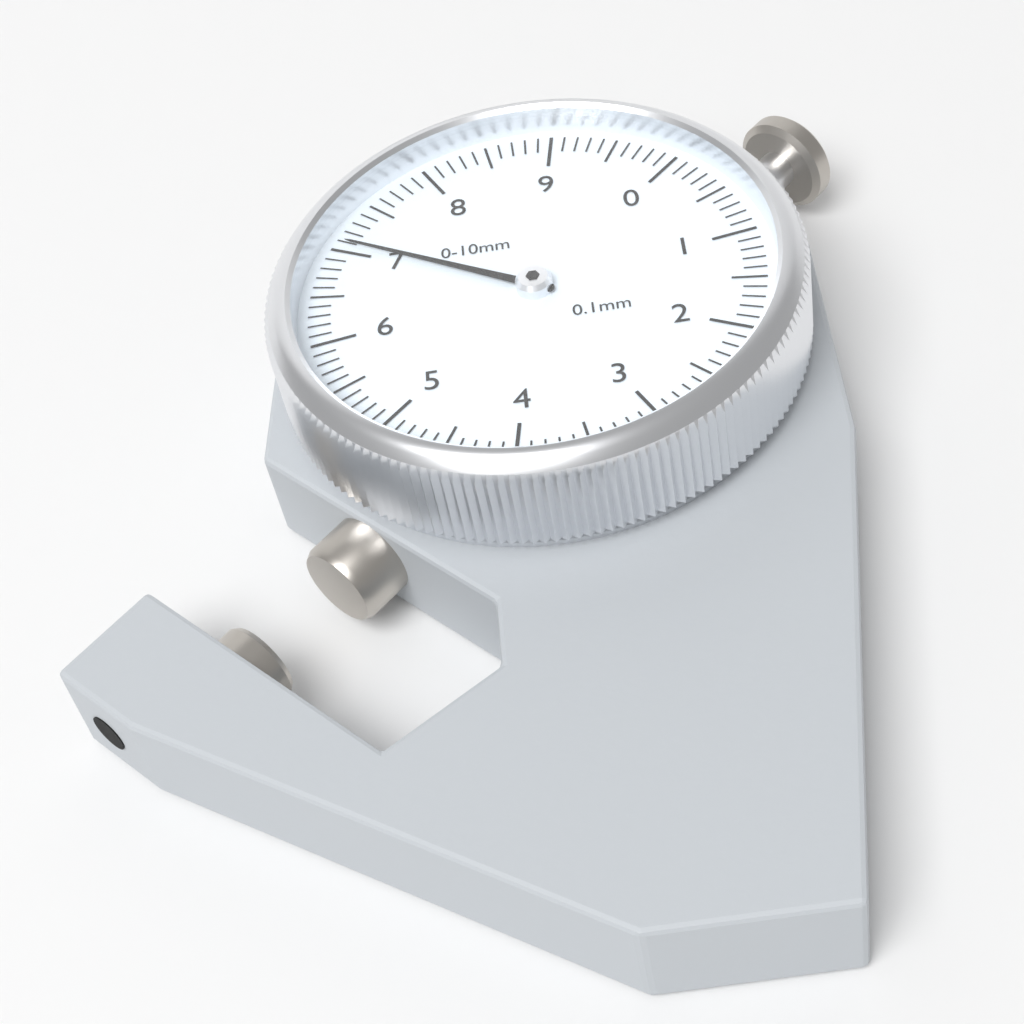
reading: 7.1 mm
